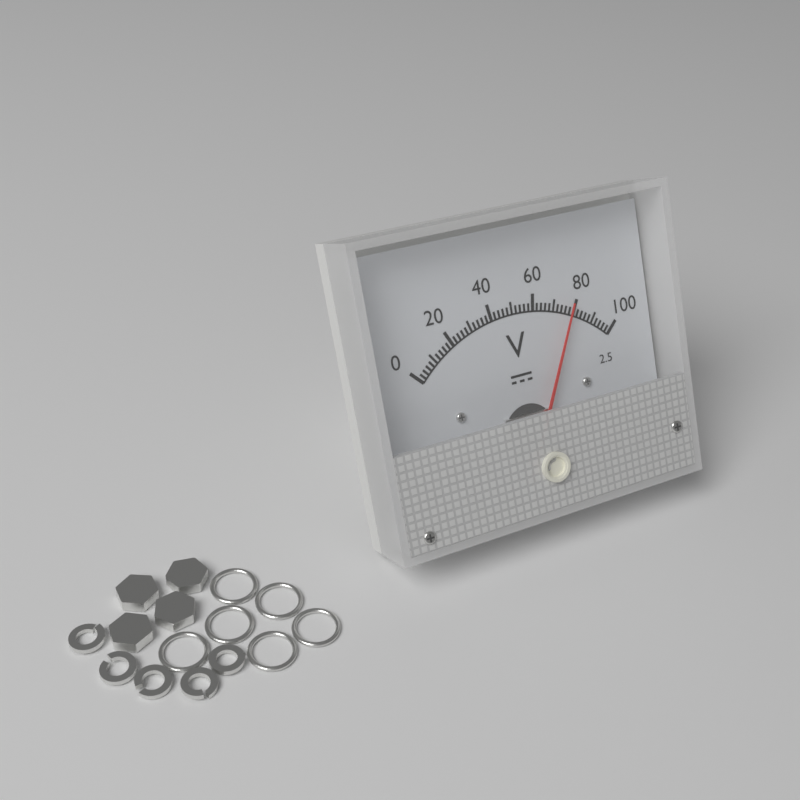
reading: 78 V
